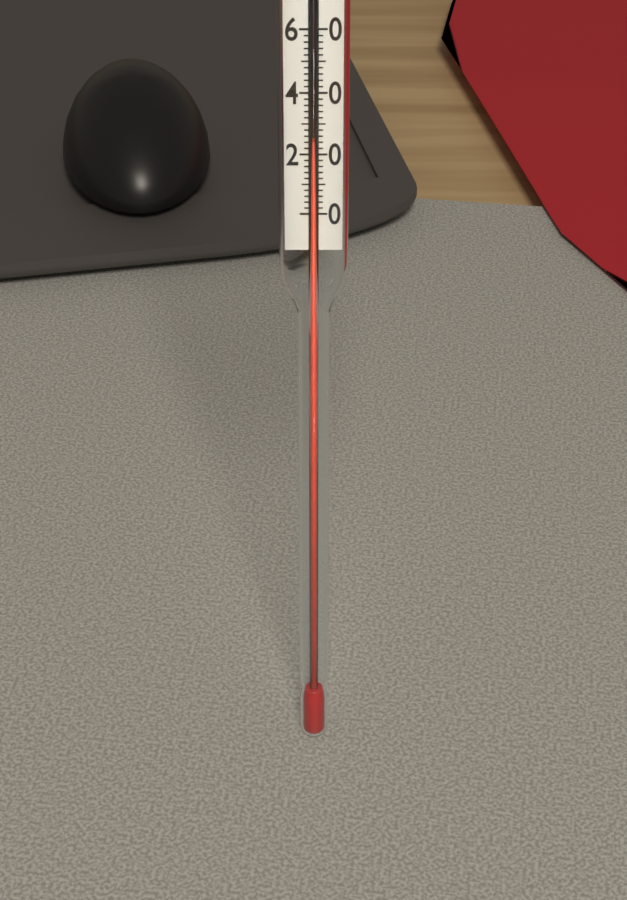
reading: 24 (no unit)
